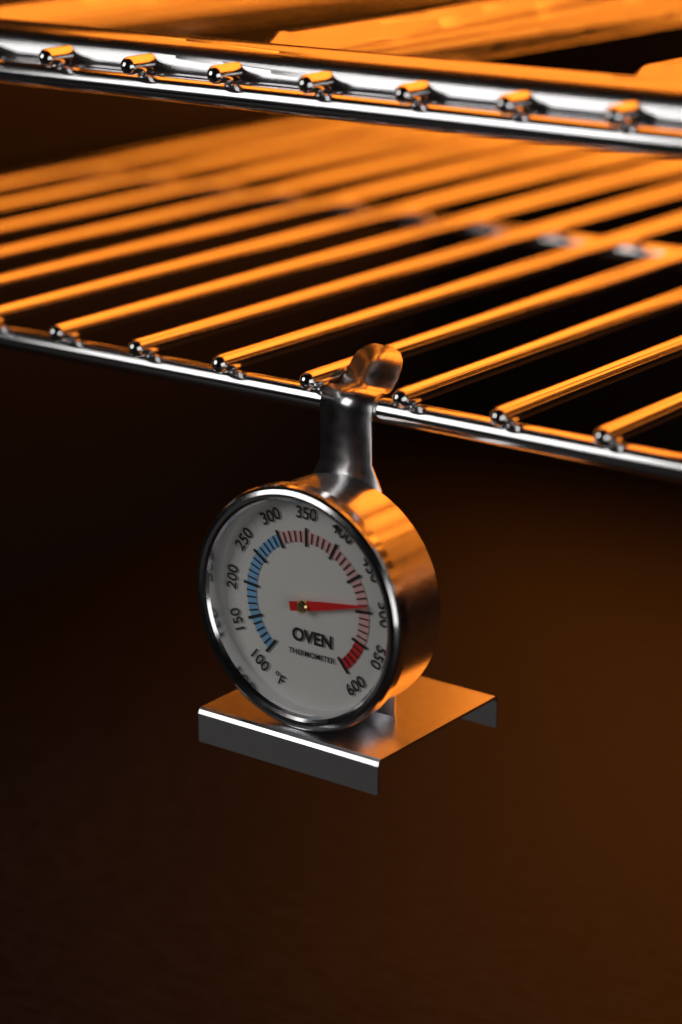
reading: 490 °F
